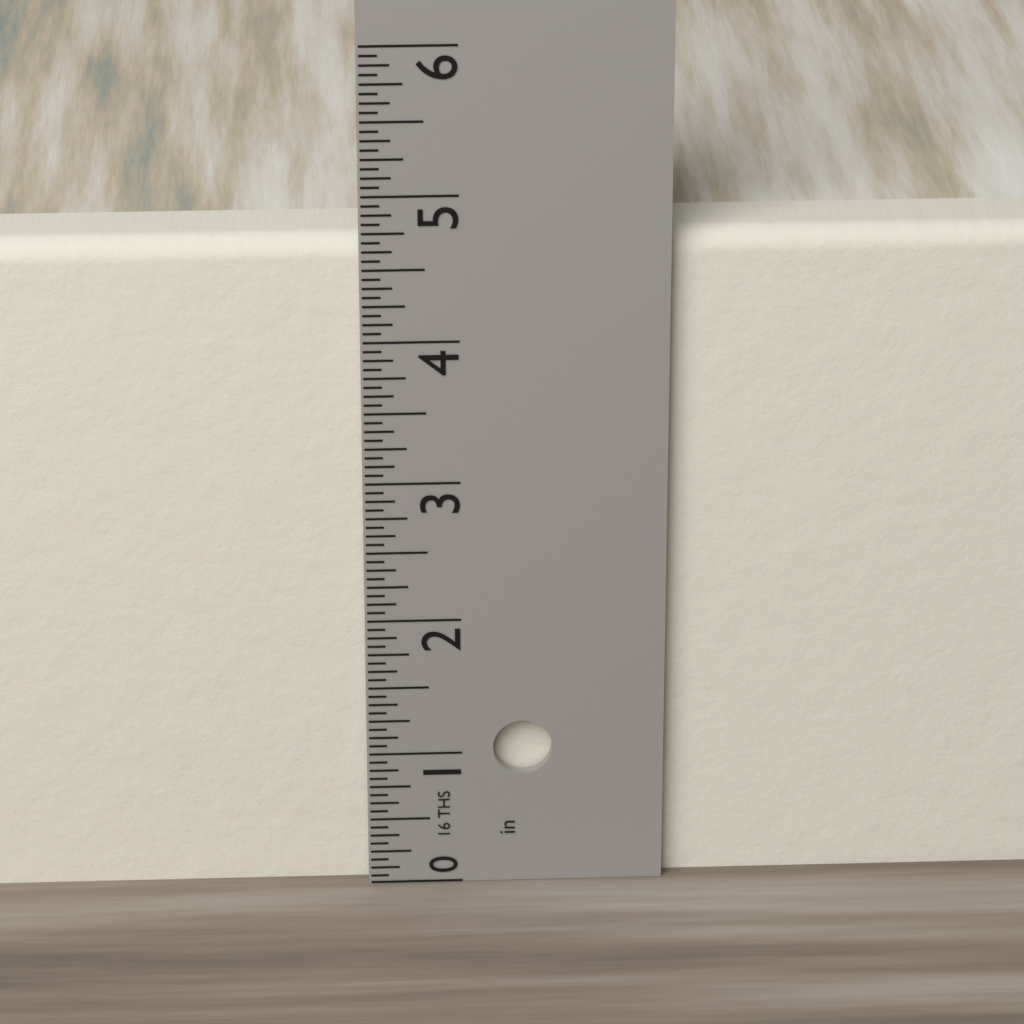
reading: 4.6875 in
